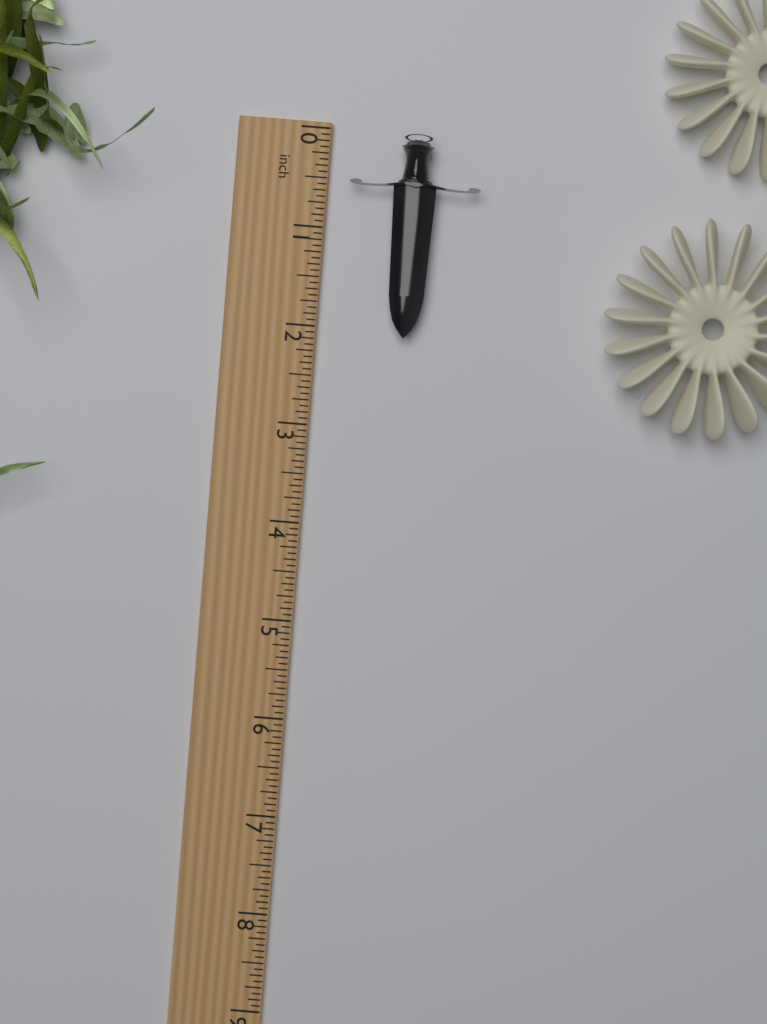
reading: 2.0625 inch
